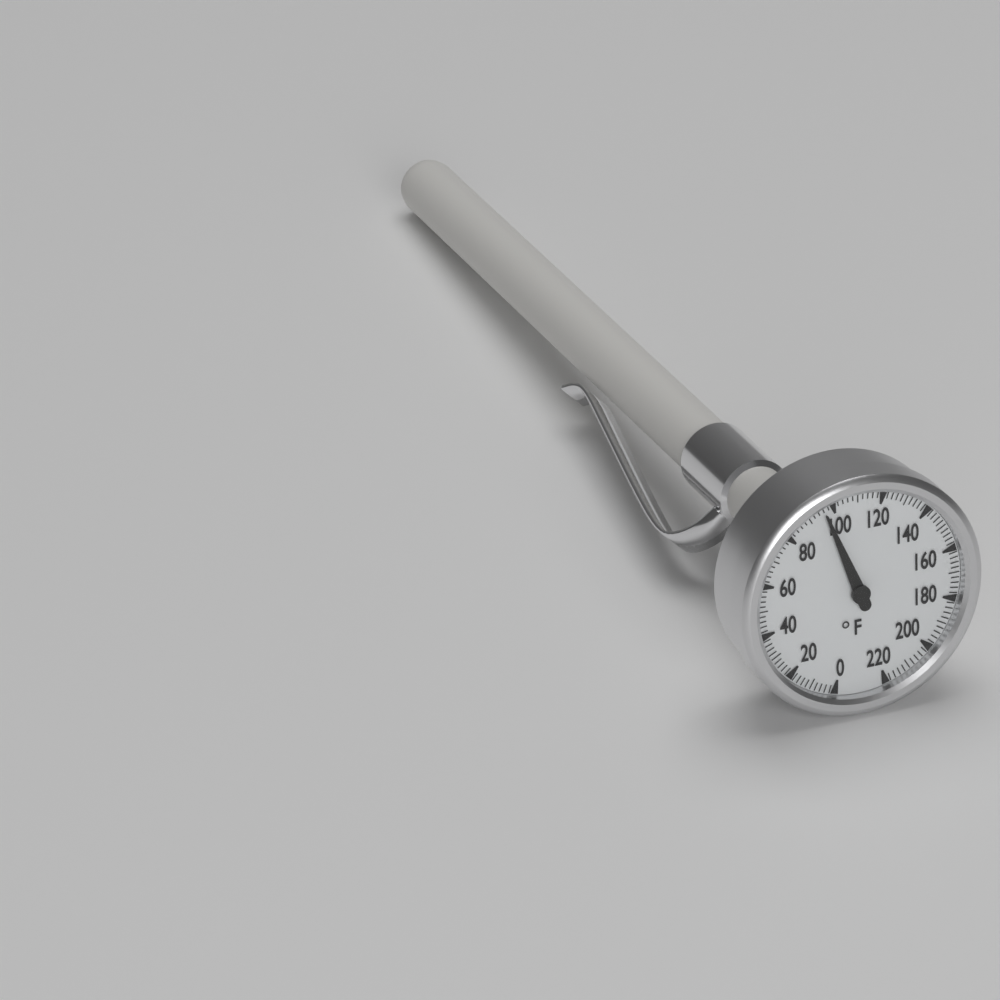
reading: 96 °F
